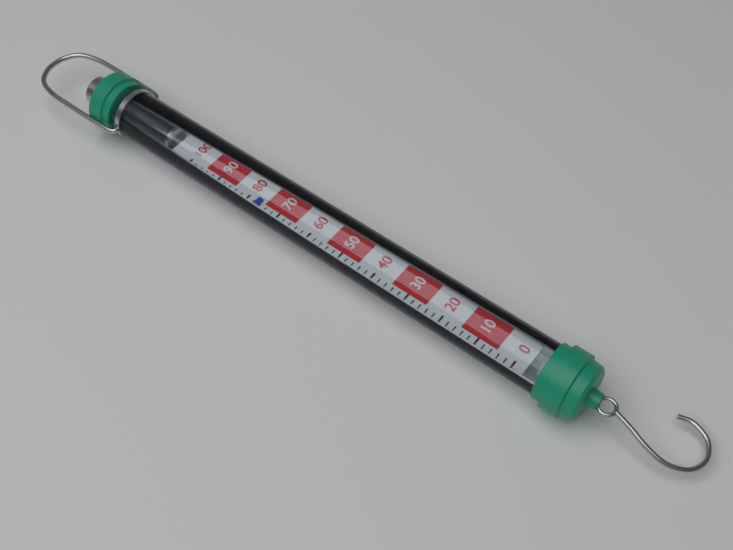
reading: 76 (no unit)
